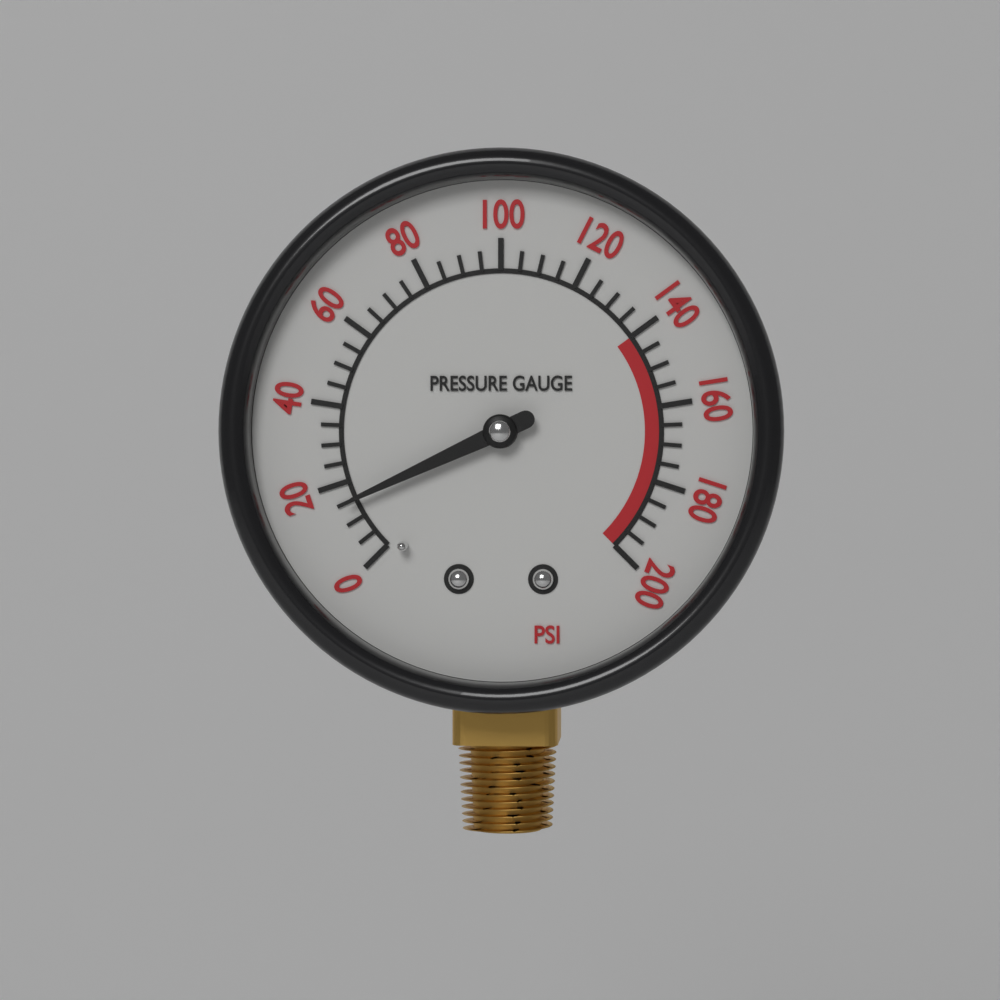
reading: 15 psi
